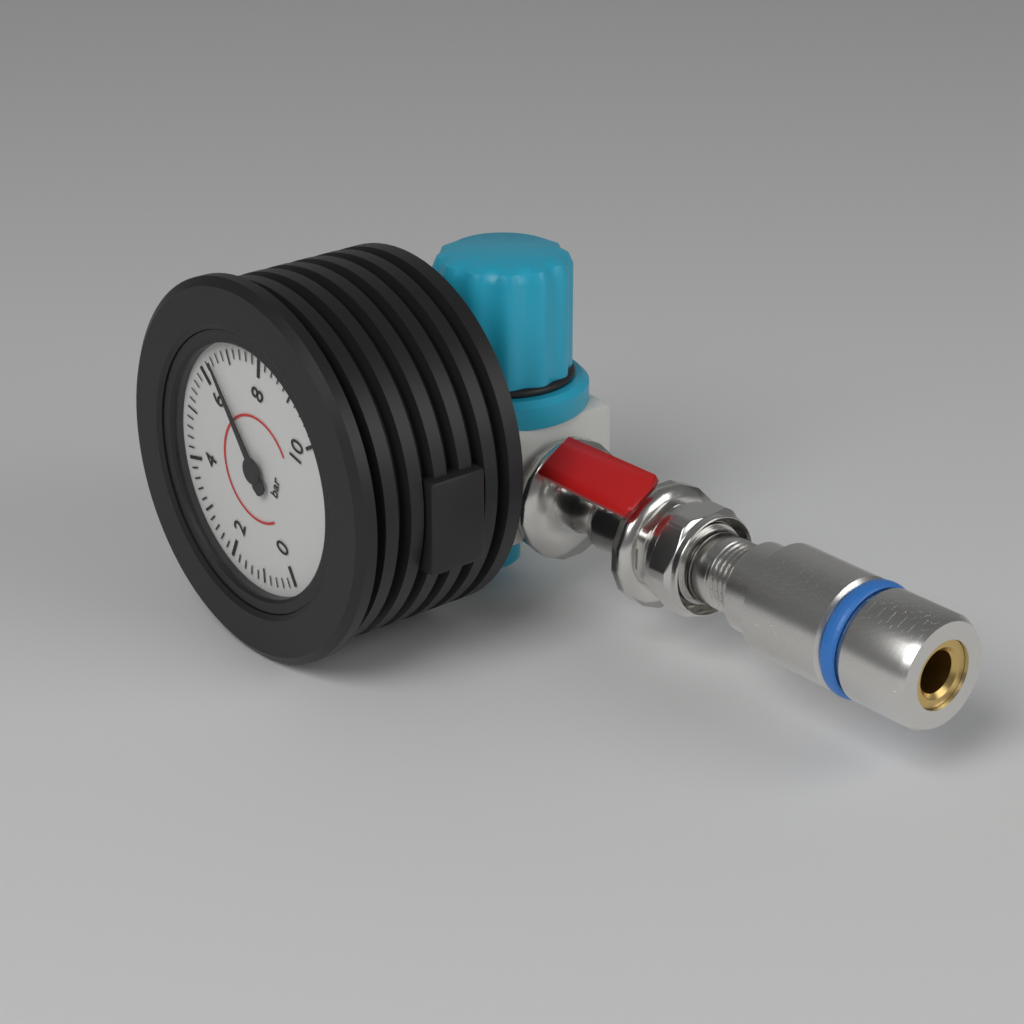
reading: 6.4 bar
